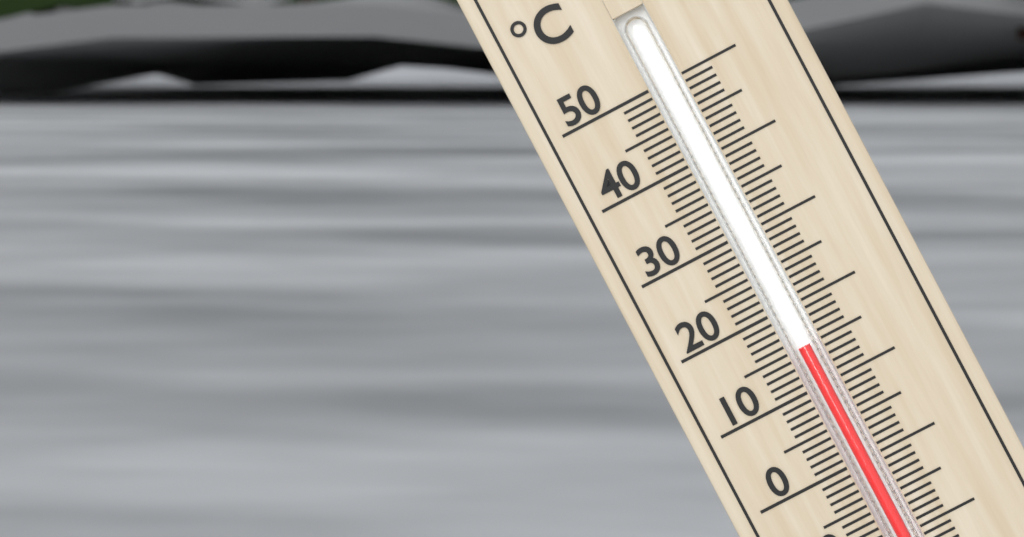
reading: 15 °C
